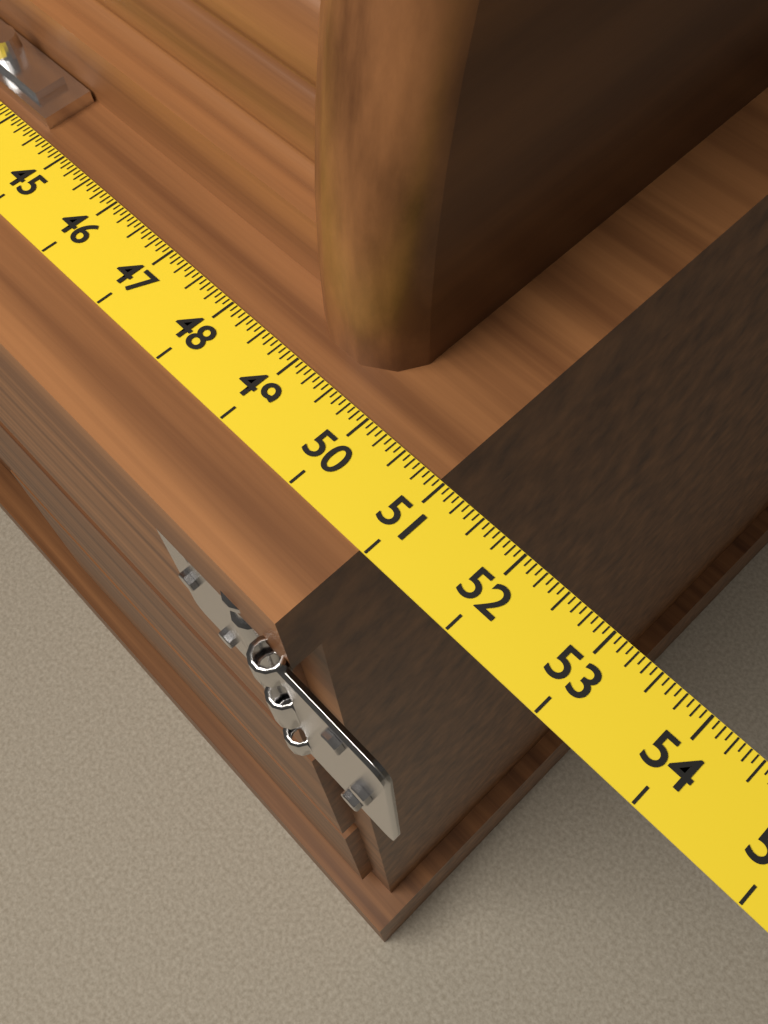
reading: 50.9375 (no unit)
